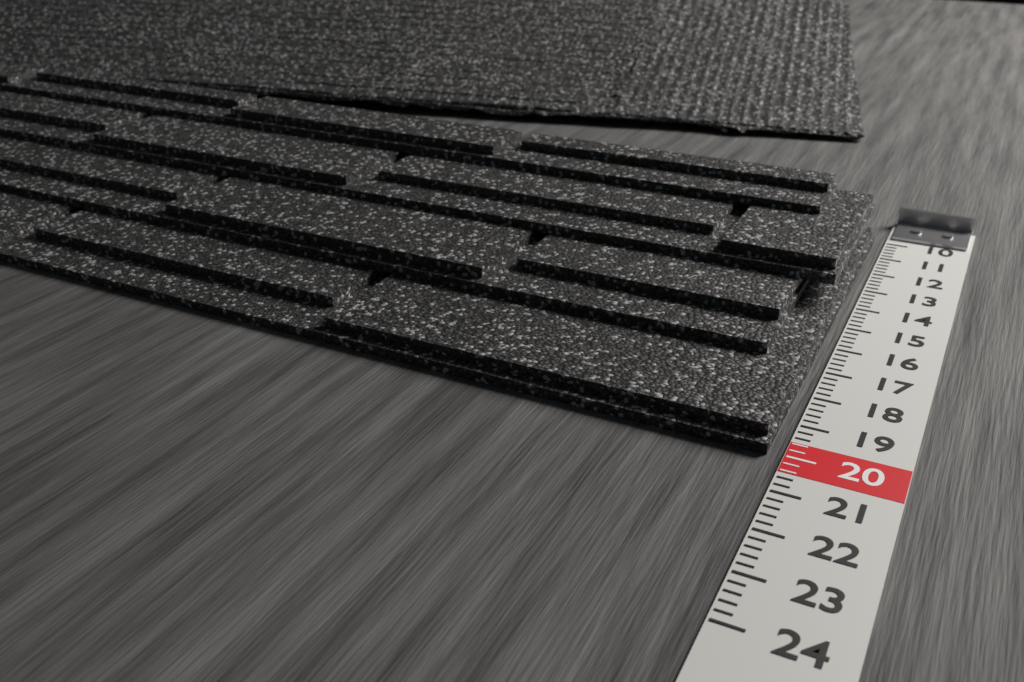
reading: 20.0 (no unit)
